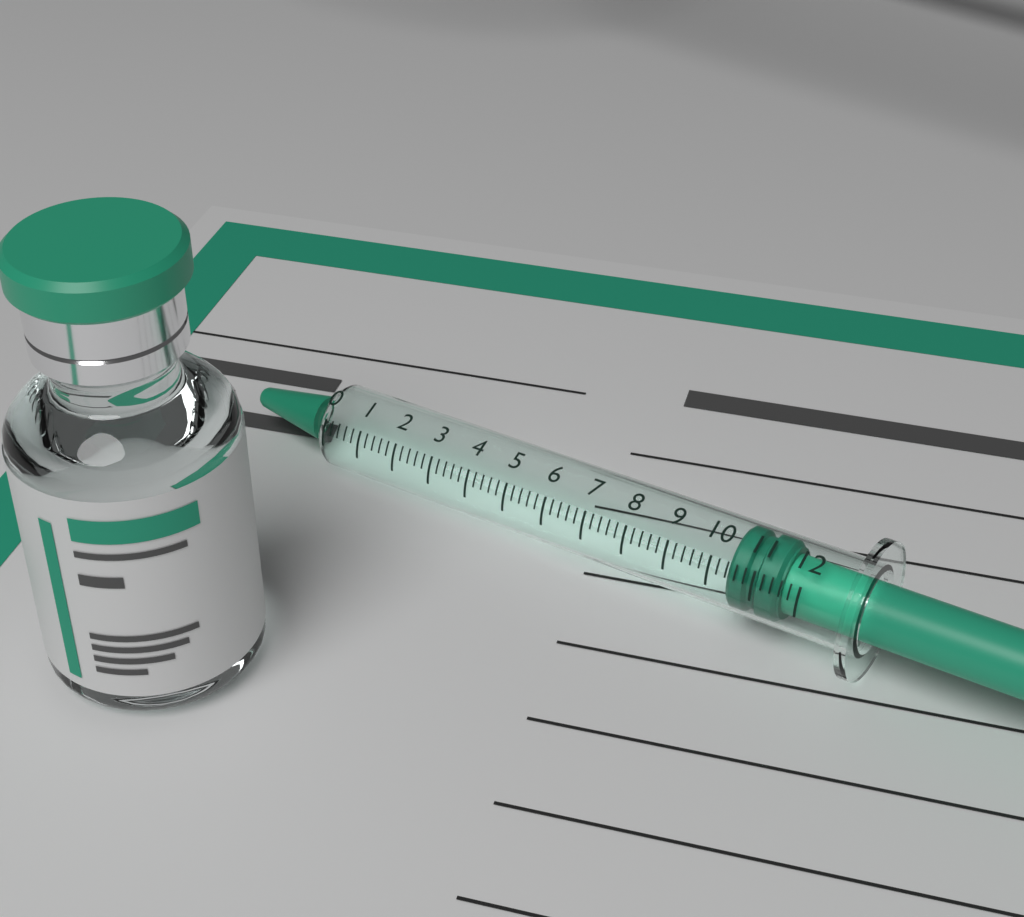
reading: 10.4 (no unit)
